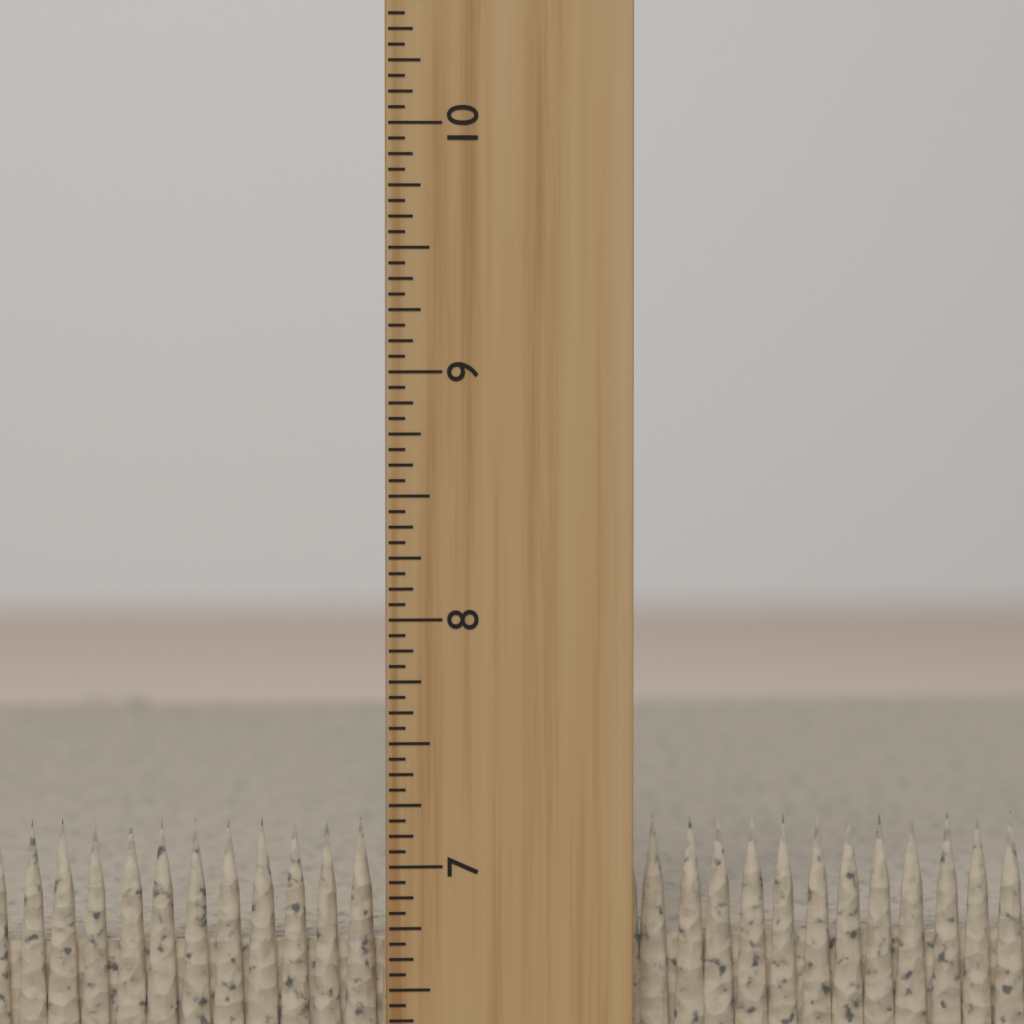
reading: 7.1875 inch
